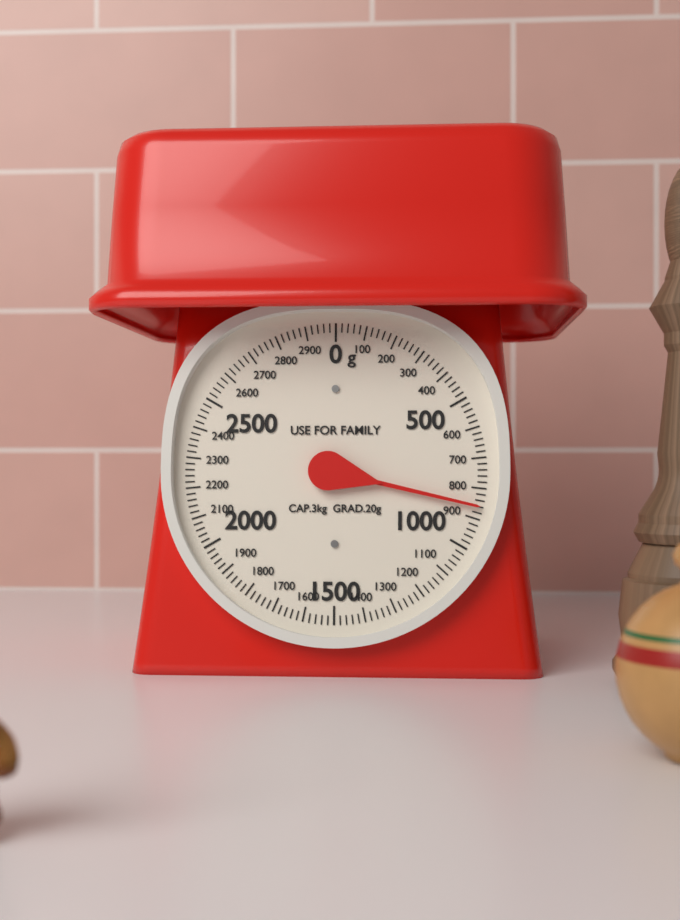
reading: 860 g
